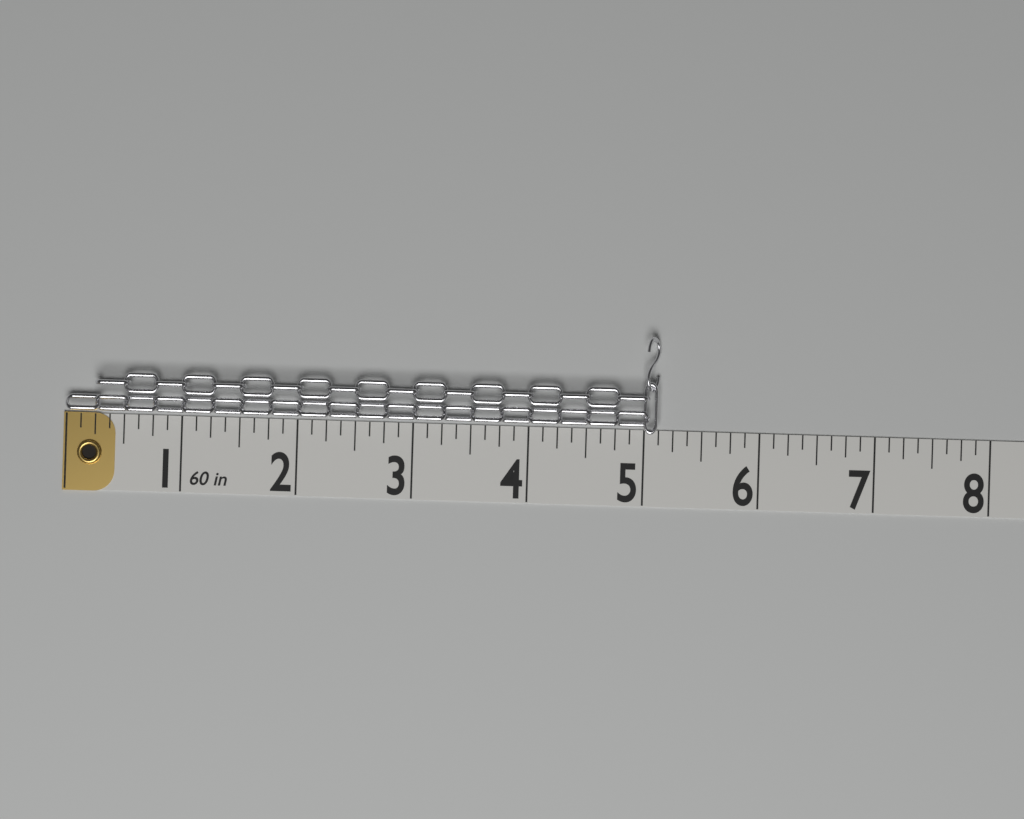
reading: 5.125 in
